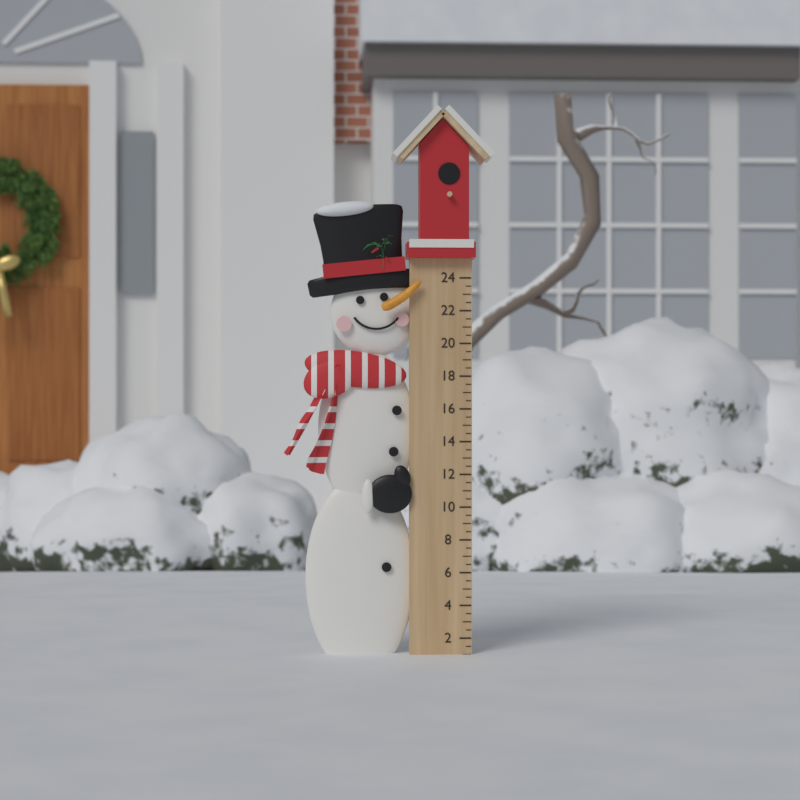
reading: 1.0 (no unit)
